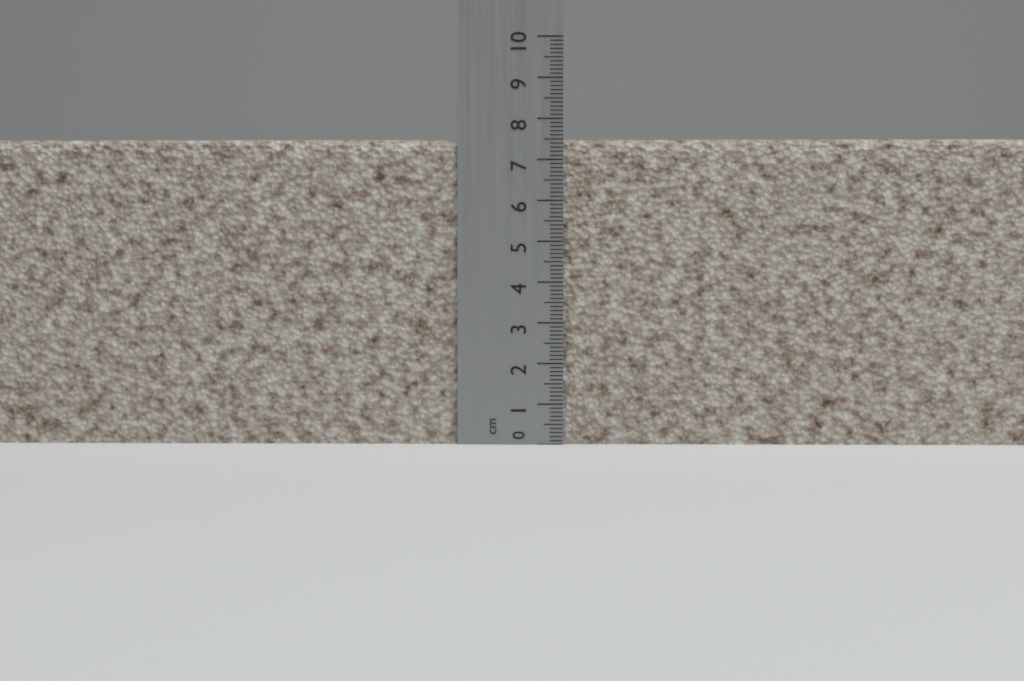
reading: 7.5 cm
